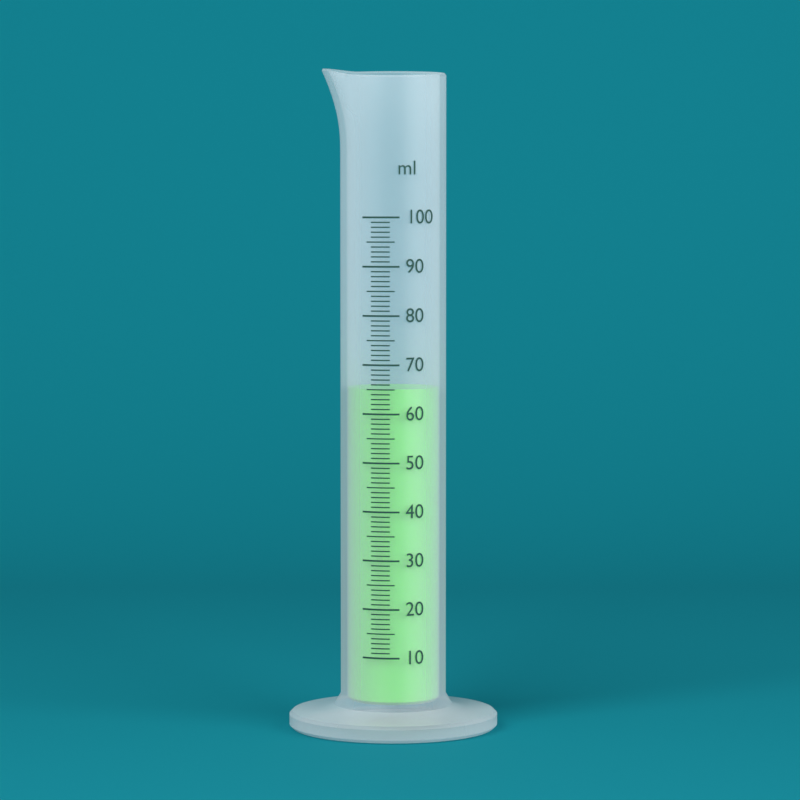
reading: 65 ml
